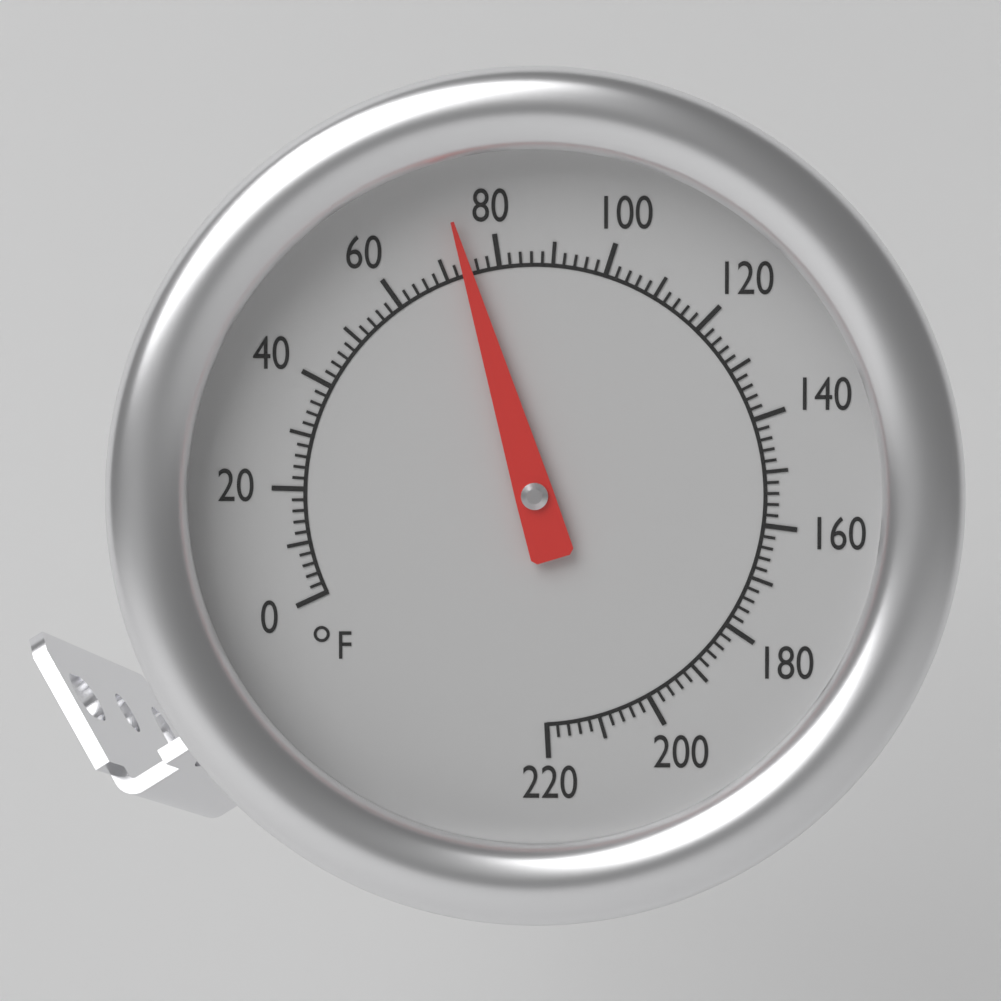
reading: 74 °F
